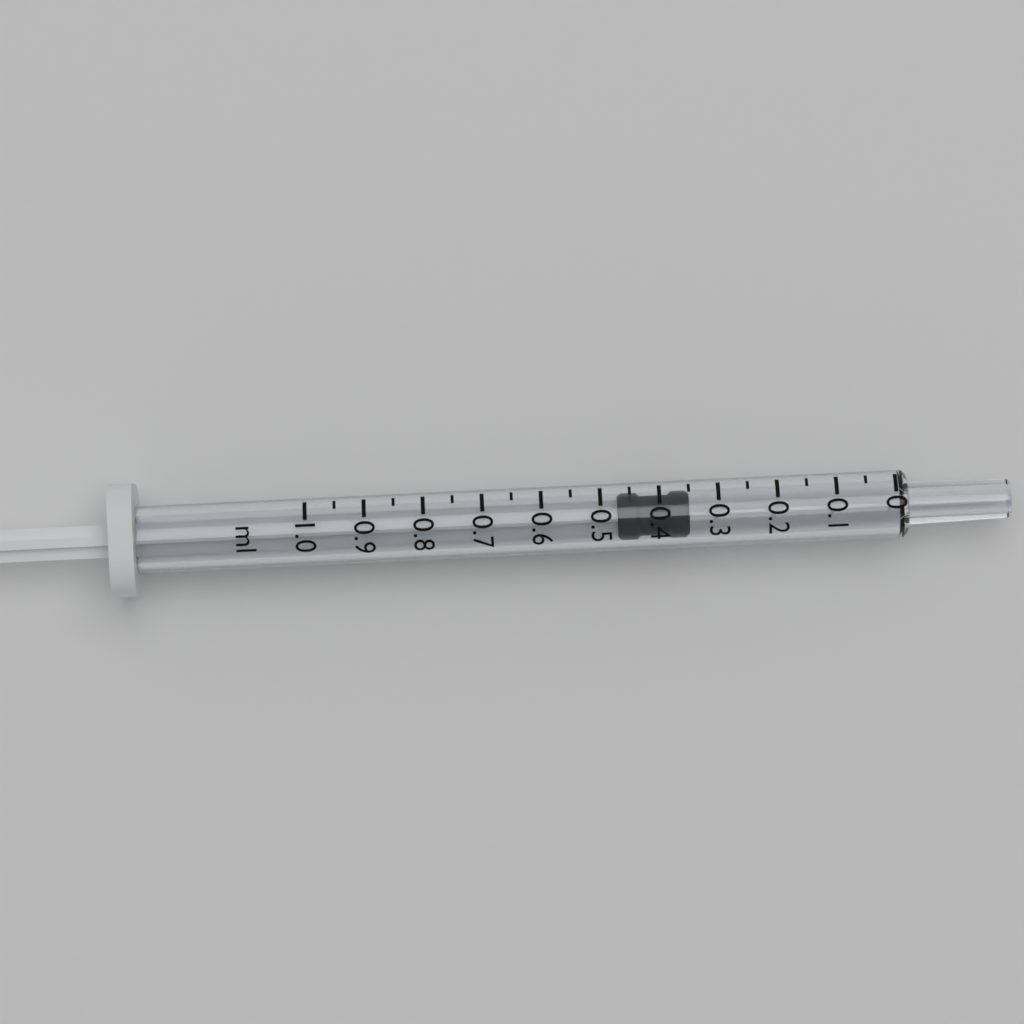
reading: 0.35 ml
